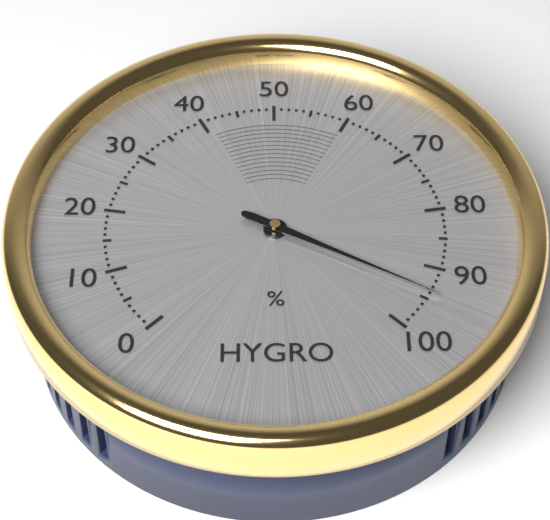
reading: 94 %
